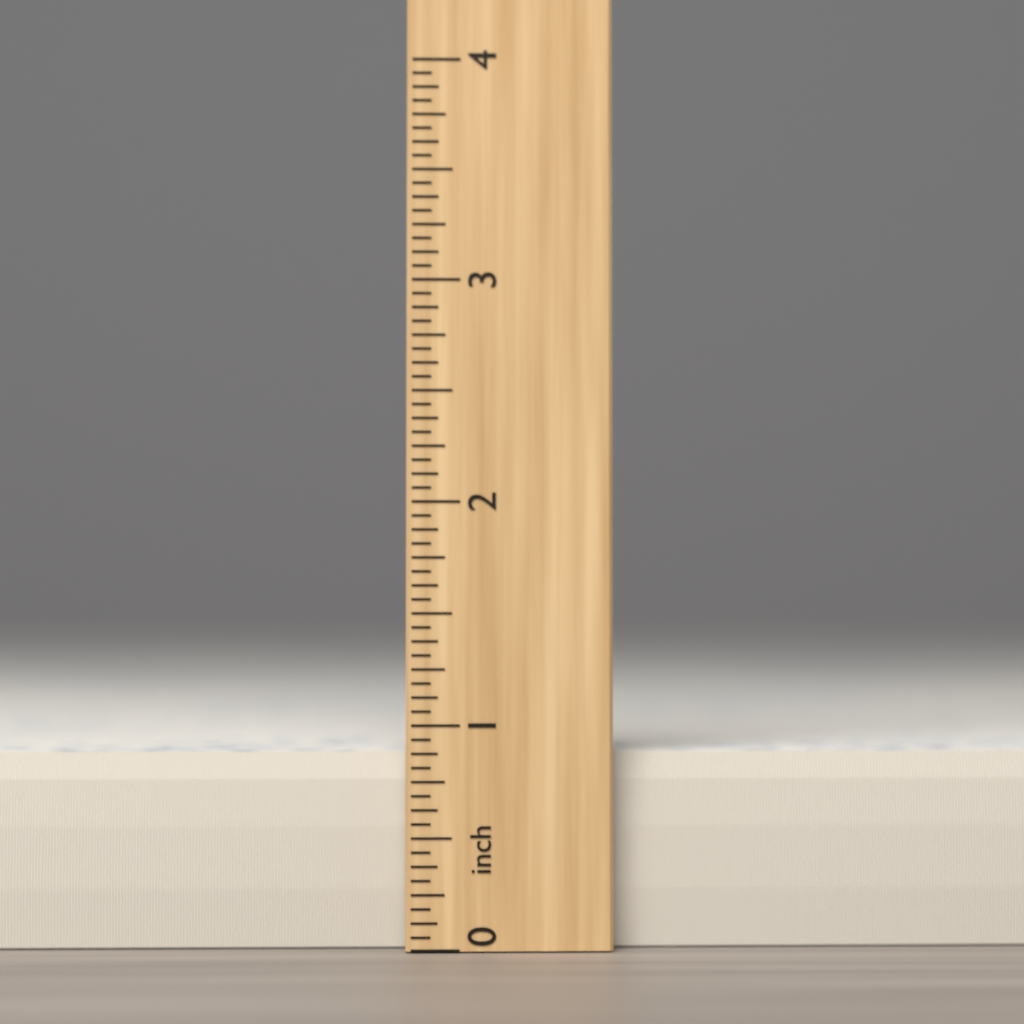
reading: 0.8750 inch
